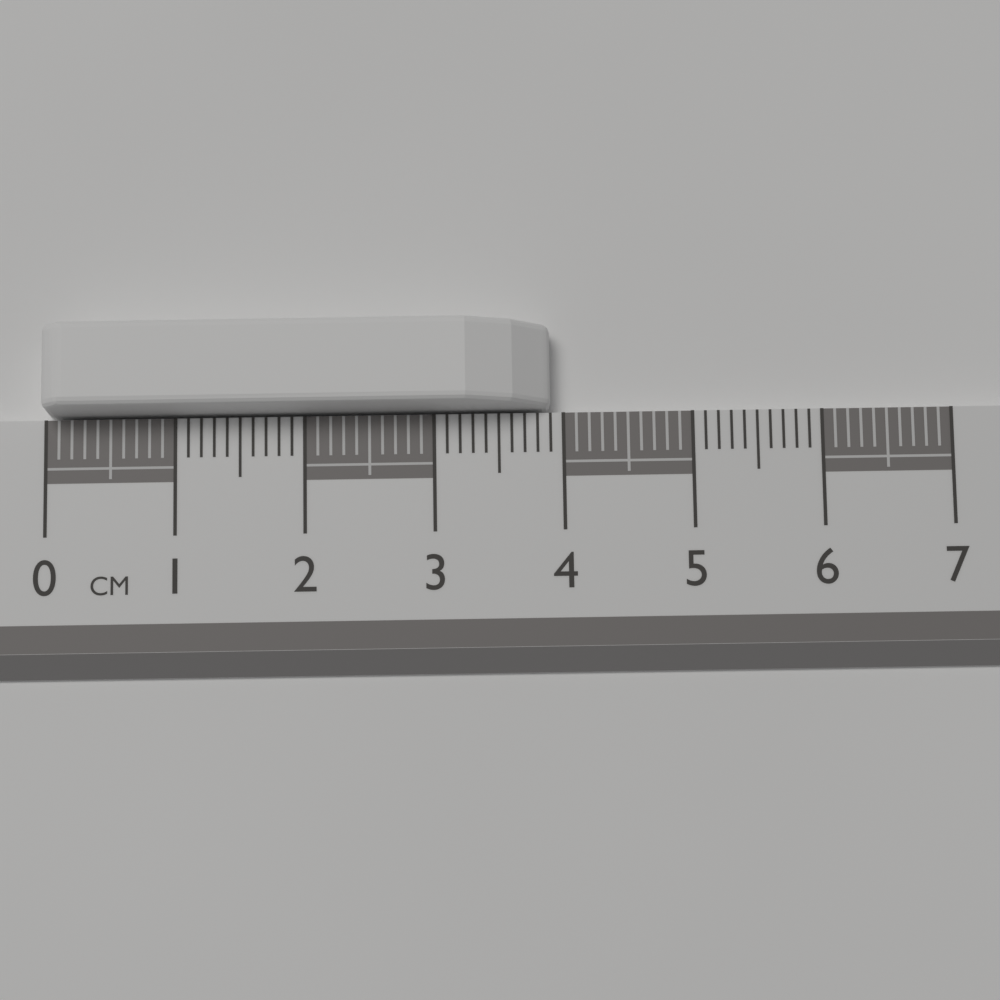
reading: 3.9 cm
